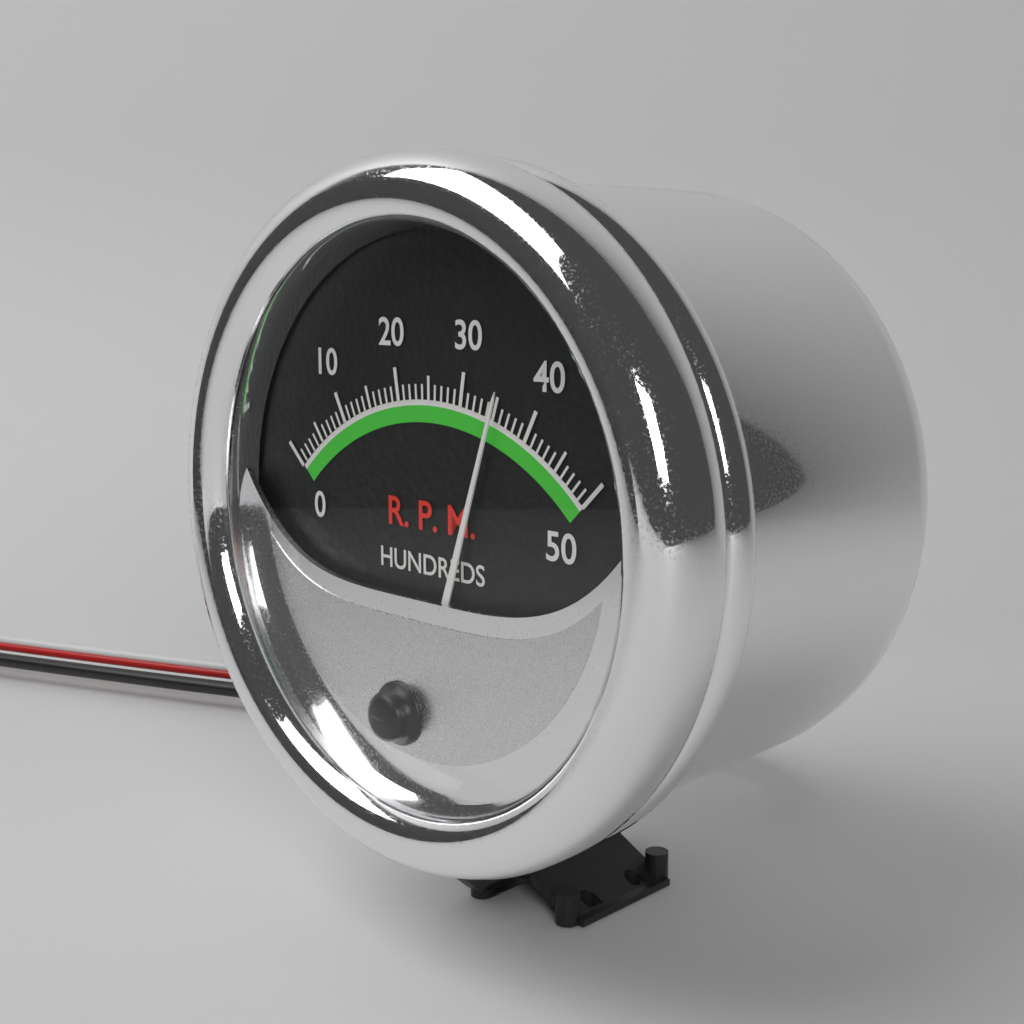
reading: 35 RPM x100
